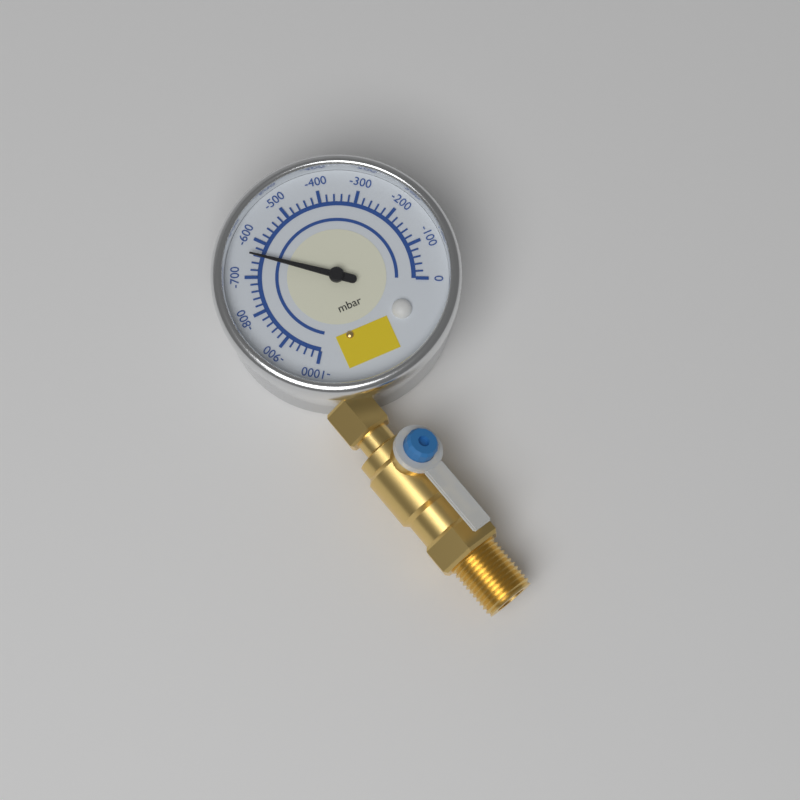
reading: -640 mbar
